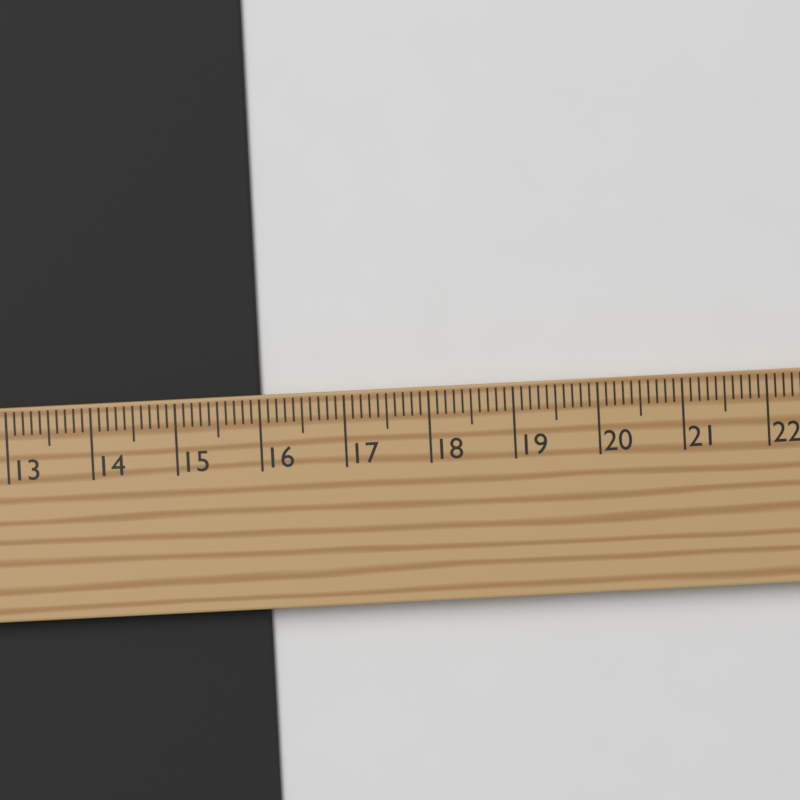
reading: 16.0 cm
